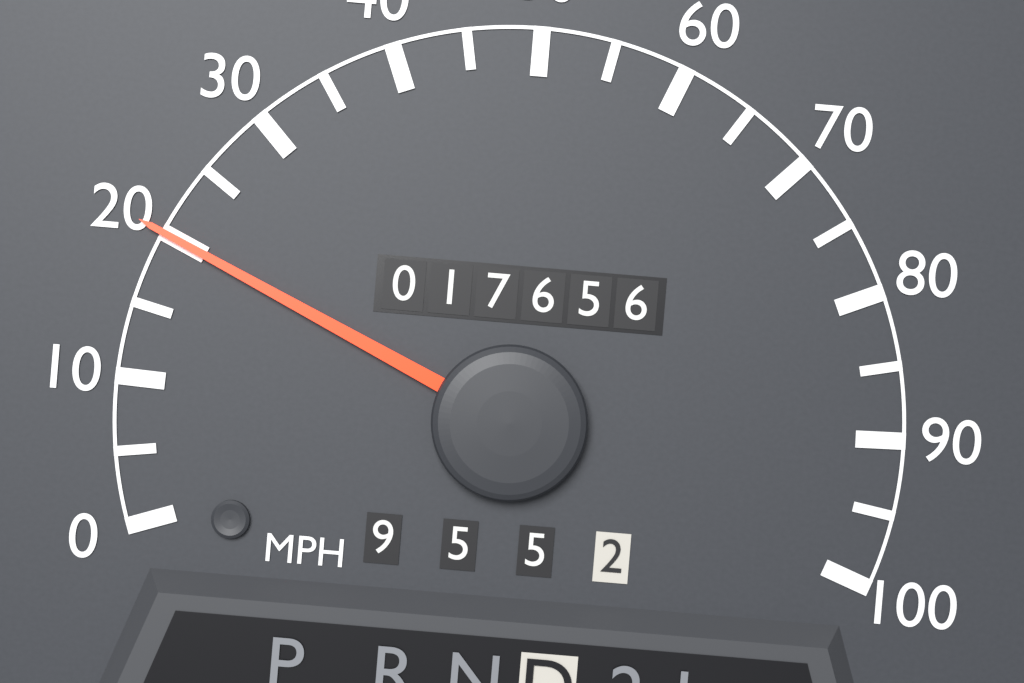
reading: 20 MPH
